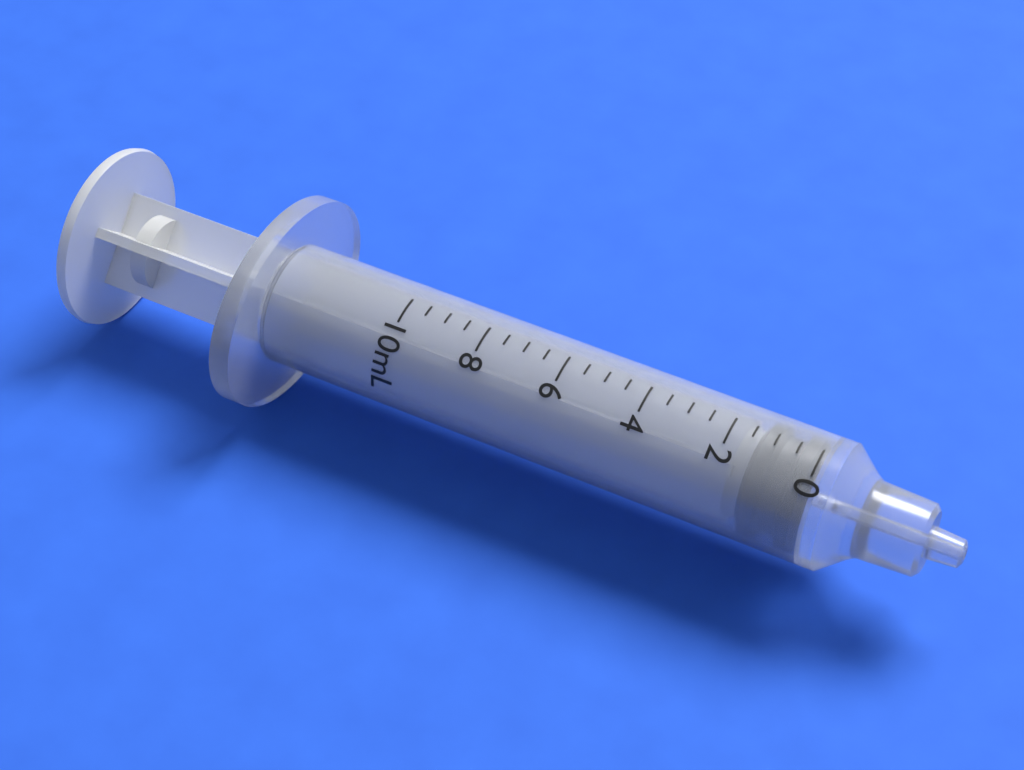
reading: 0.0 mL
